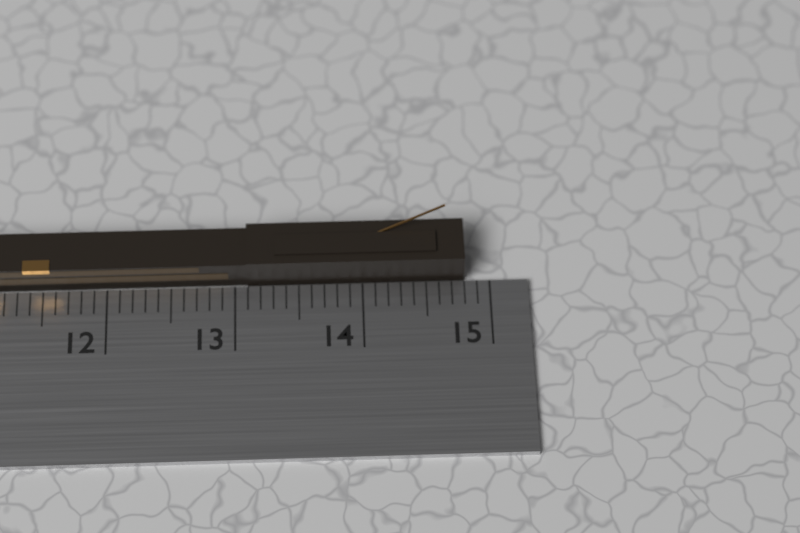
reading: 14.8 cm
